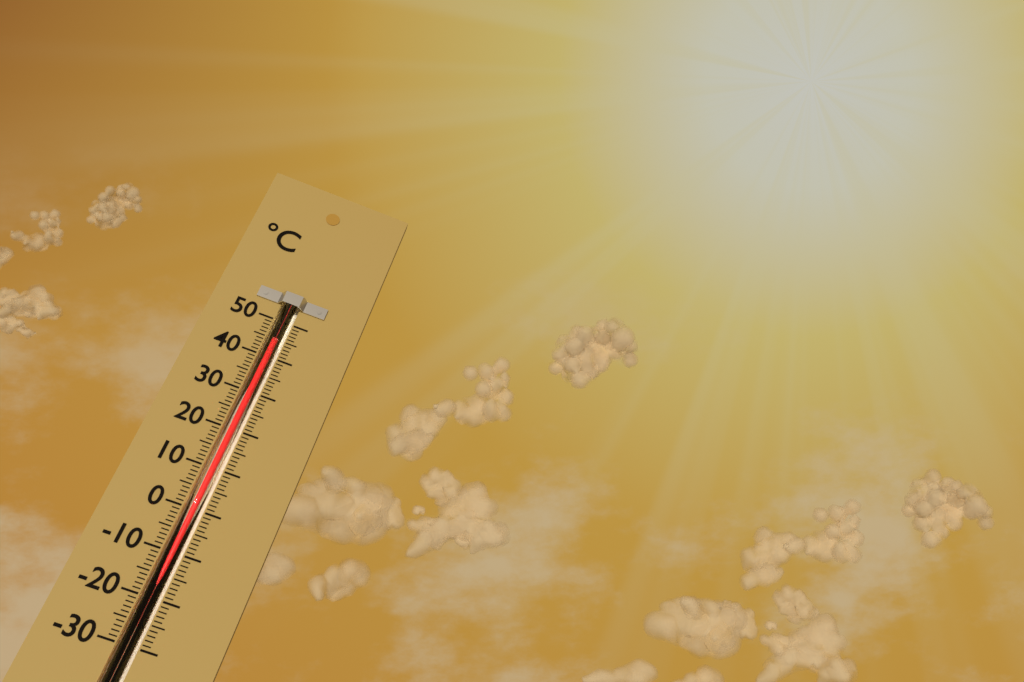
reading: 44 °C
